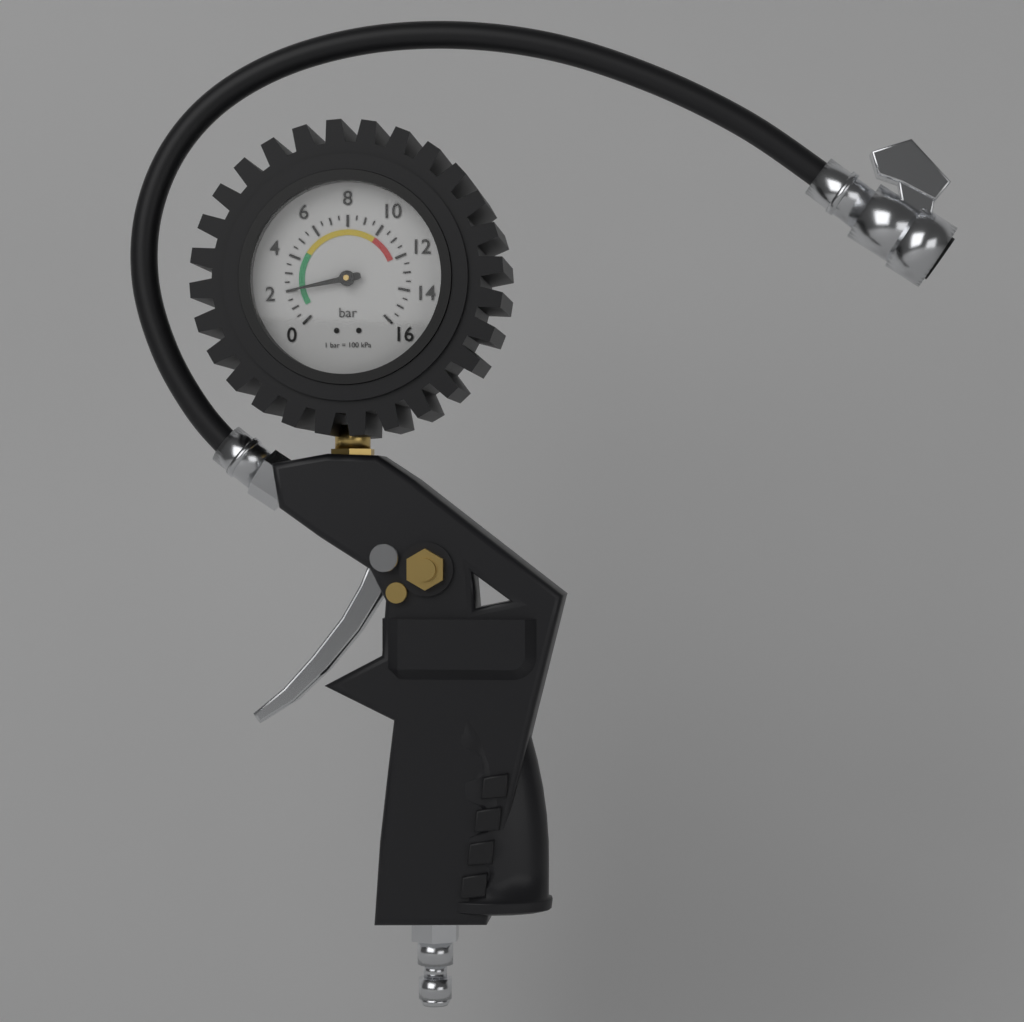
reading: 2.0 bar
